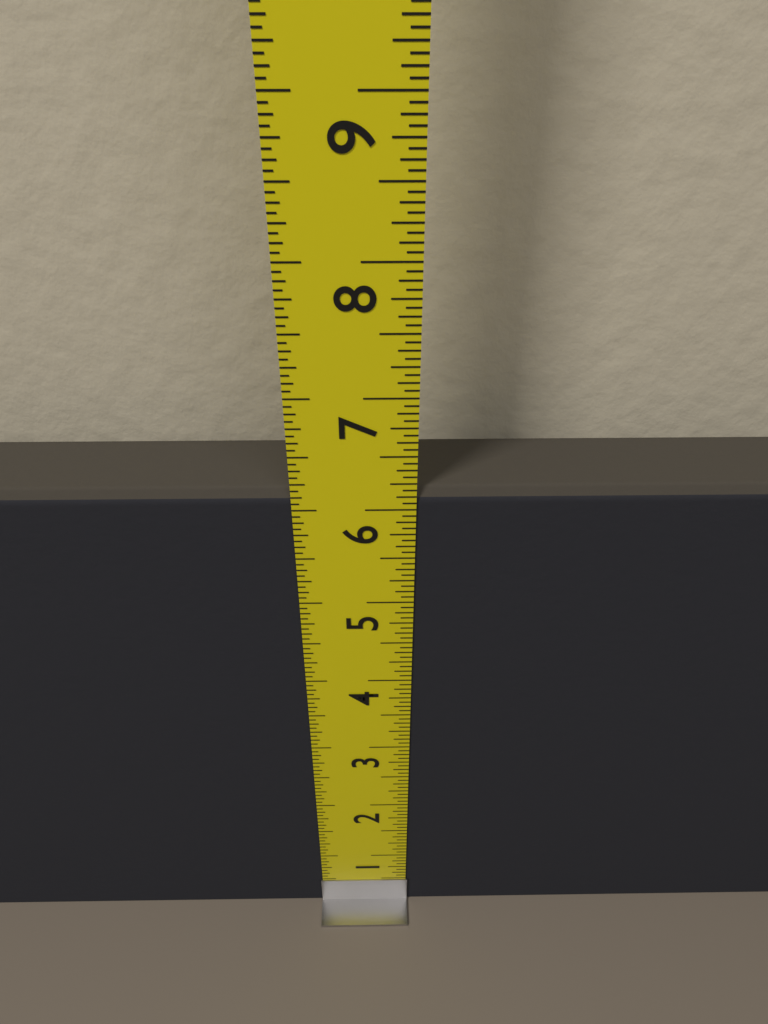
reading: 6.1875 in
